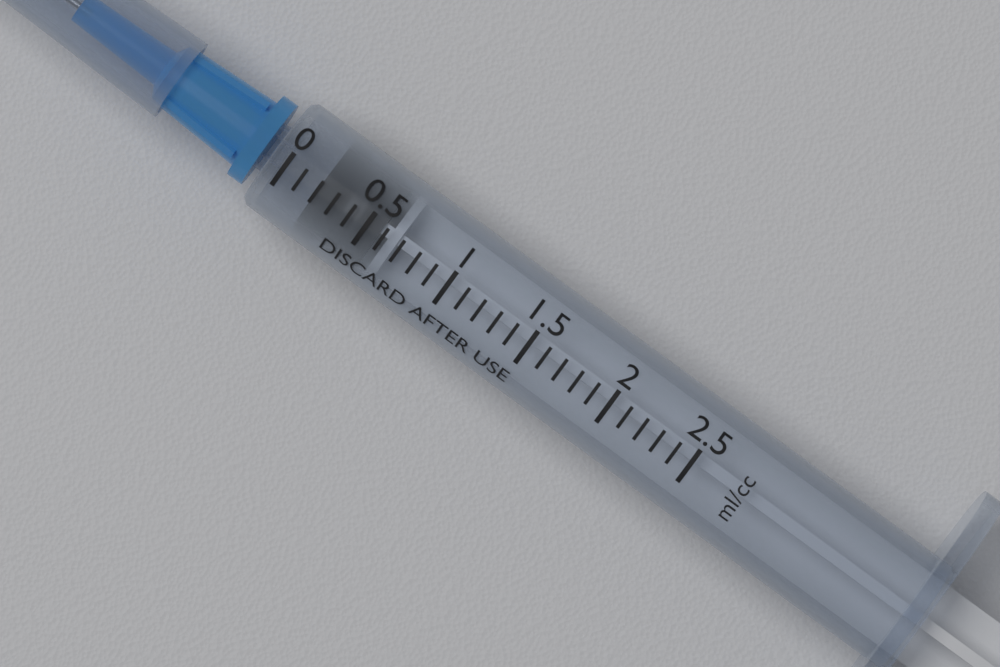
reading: 0.2 ml
